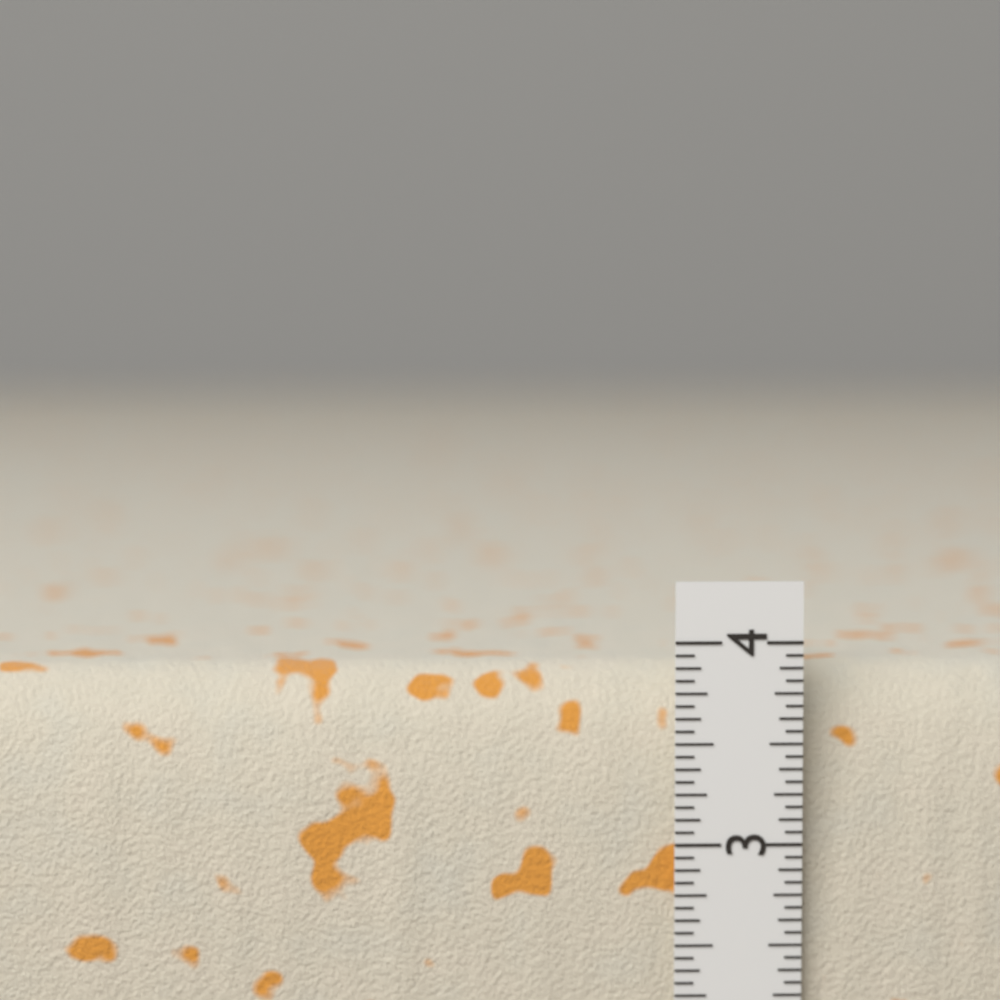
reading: 3.8750 in
